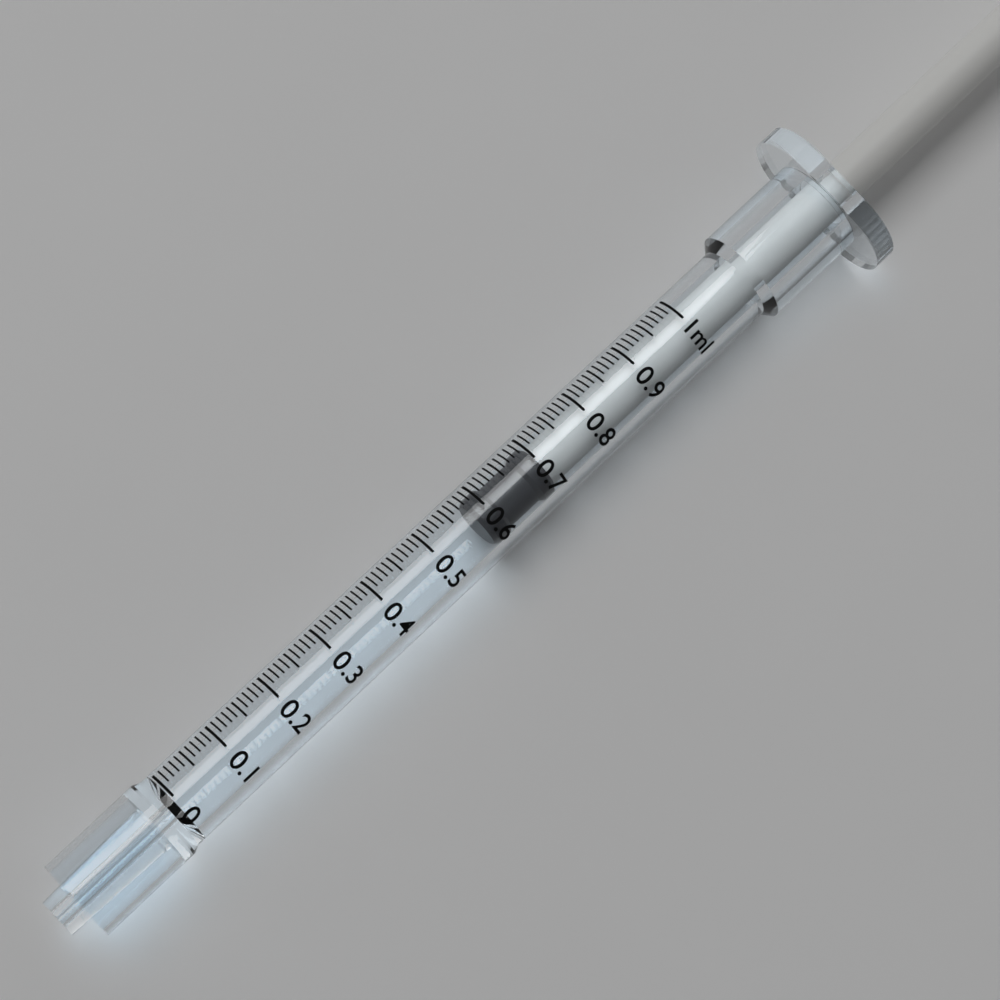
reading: 0.58 ml
